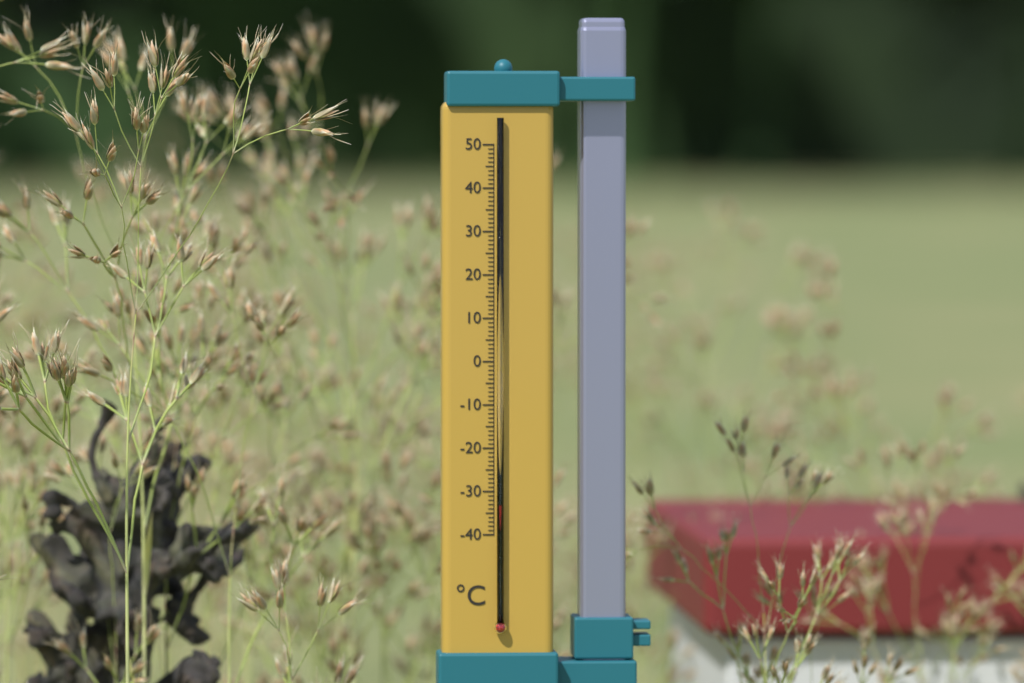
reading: -33 °C
